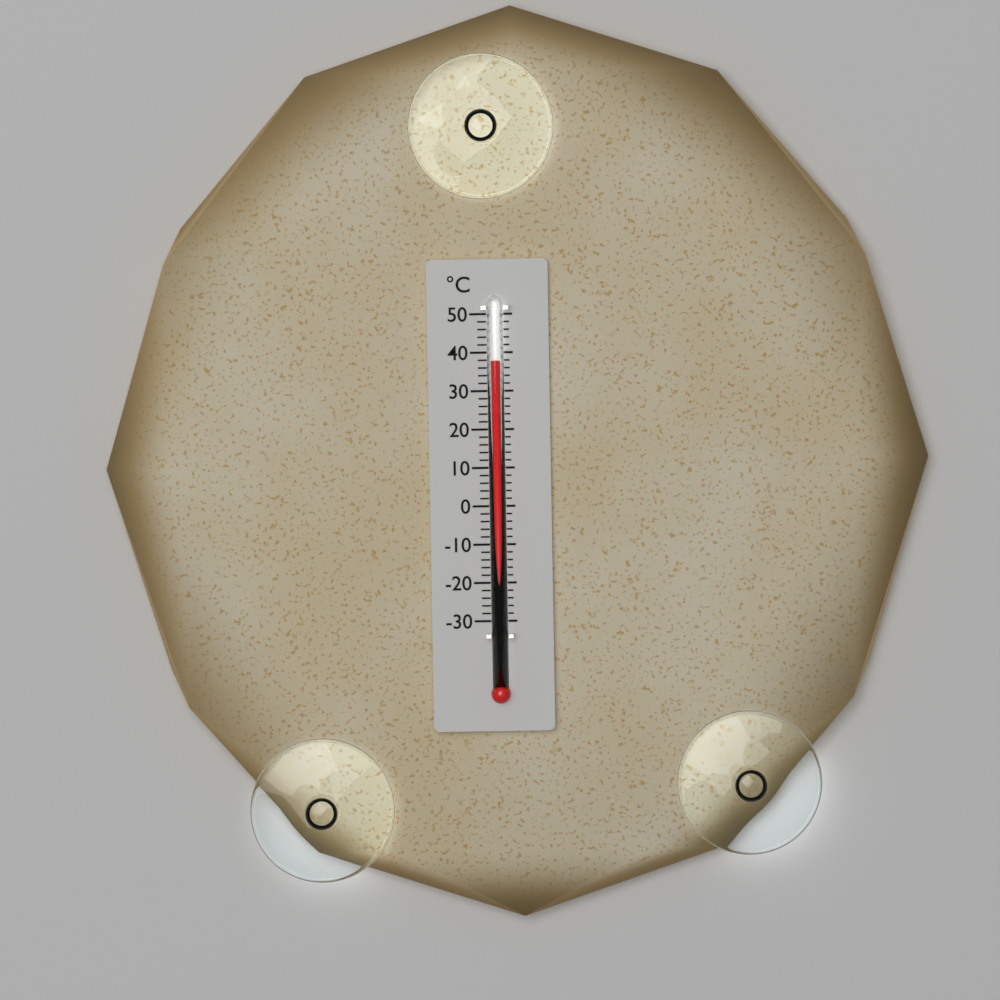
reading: 38 °C
